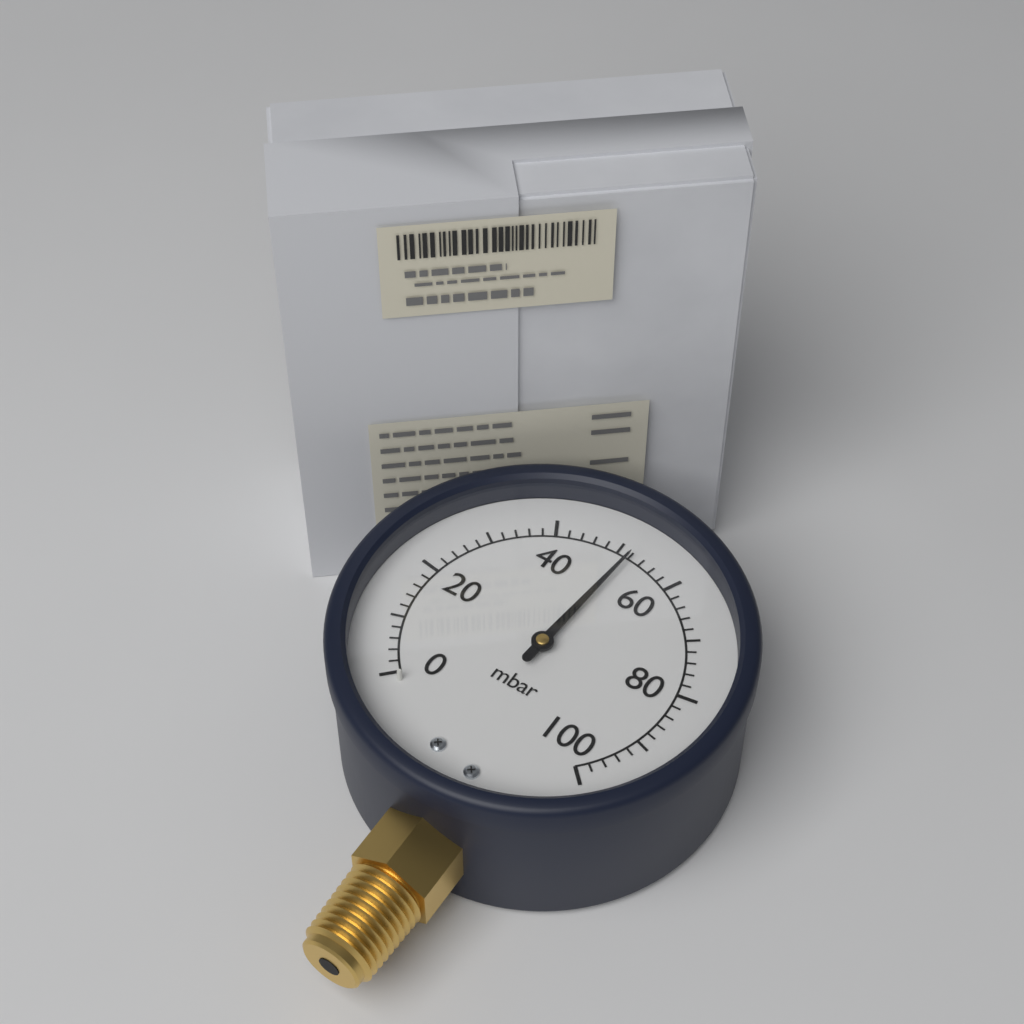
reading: 52 mbar
